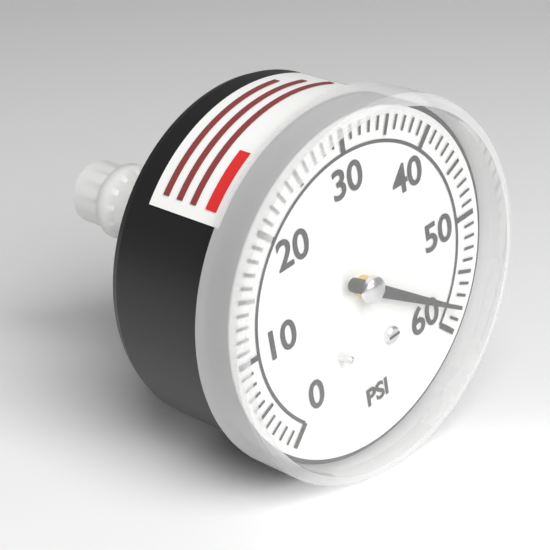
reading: 58 psi
